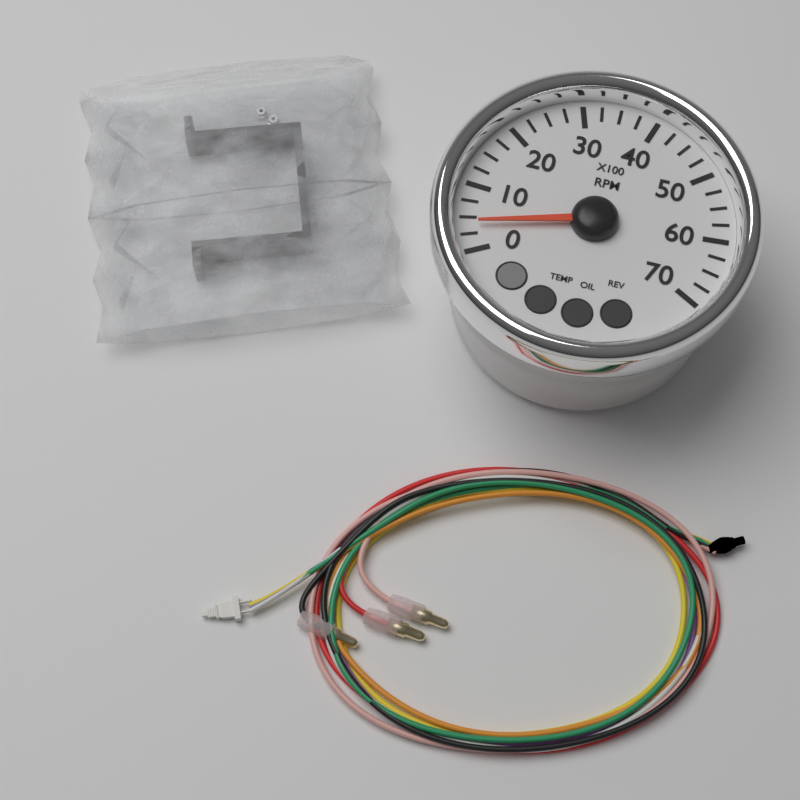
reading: 400 RPM
